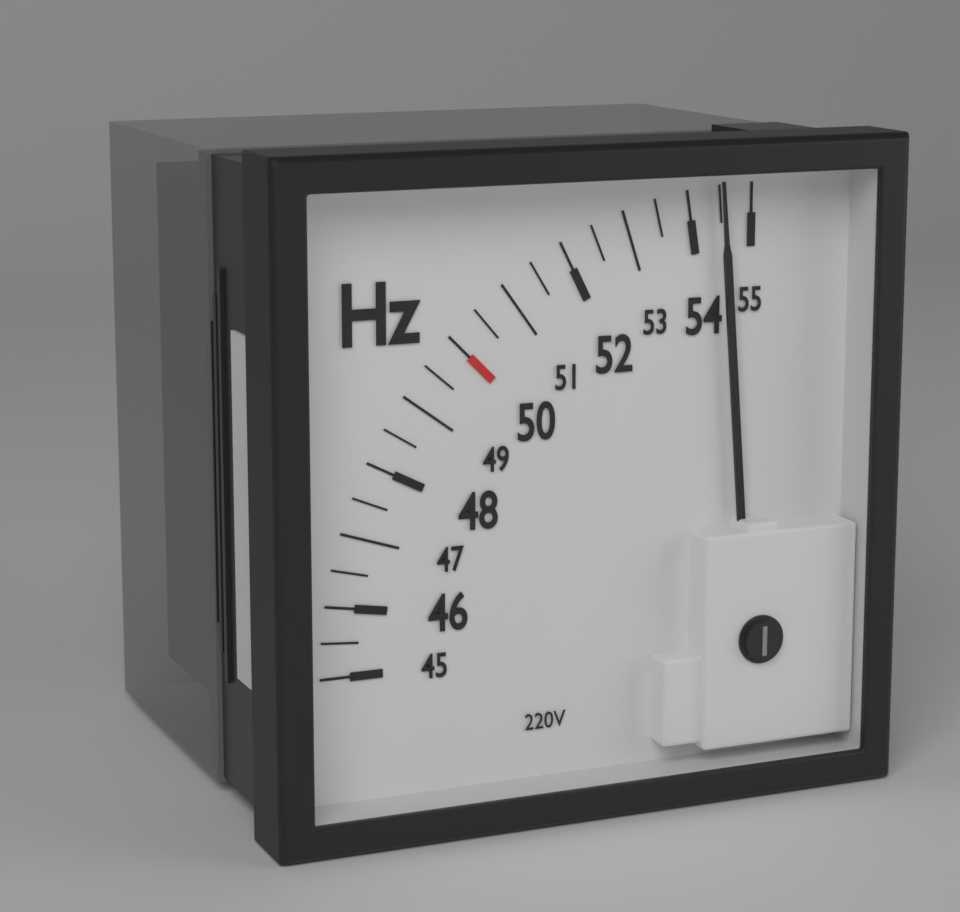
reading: 54.5 Hz
